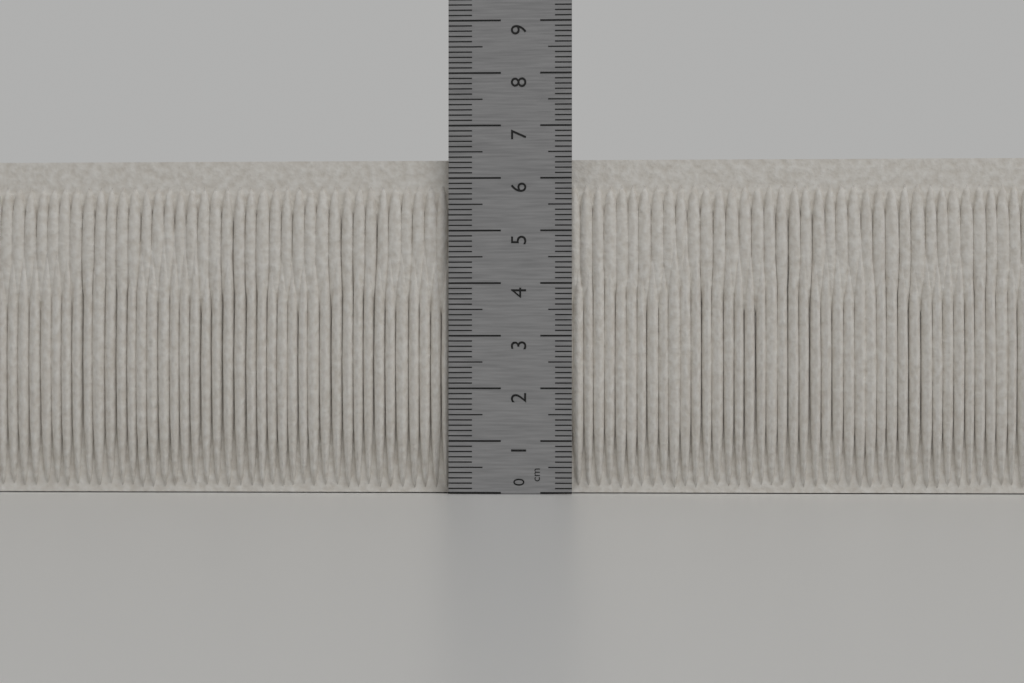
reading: 6.4 cm
